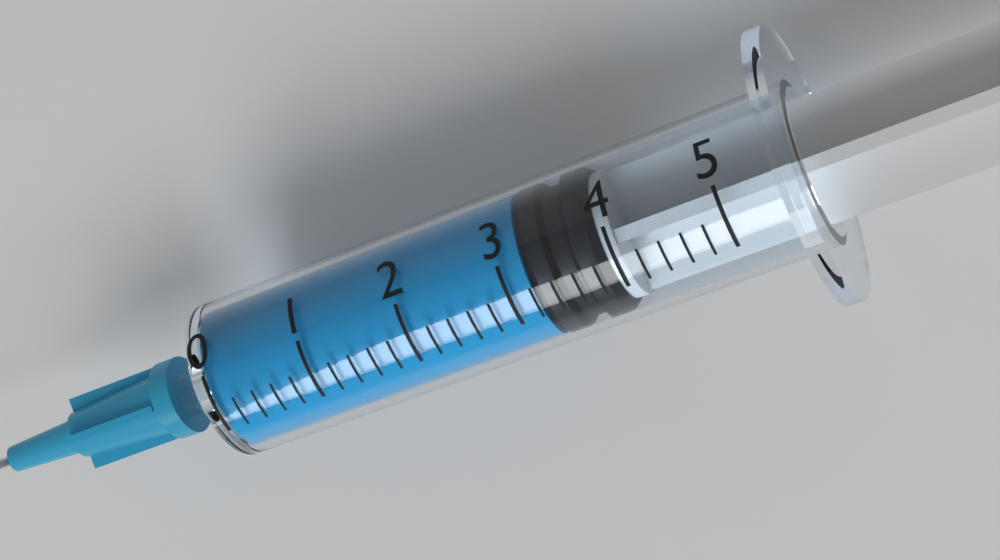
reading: 3.2 (no unit)
